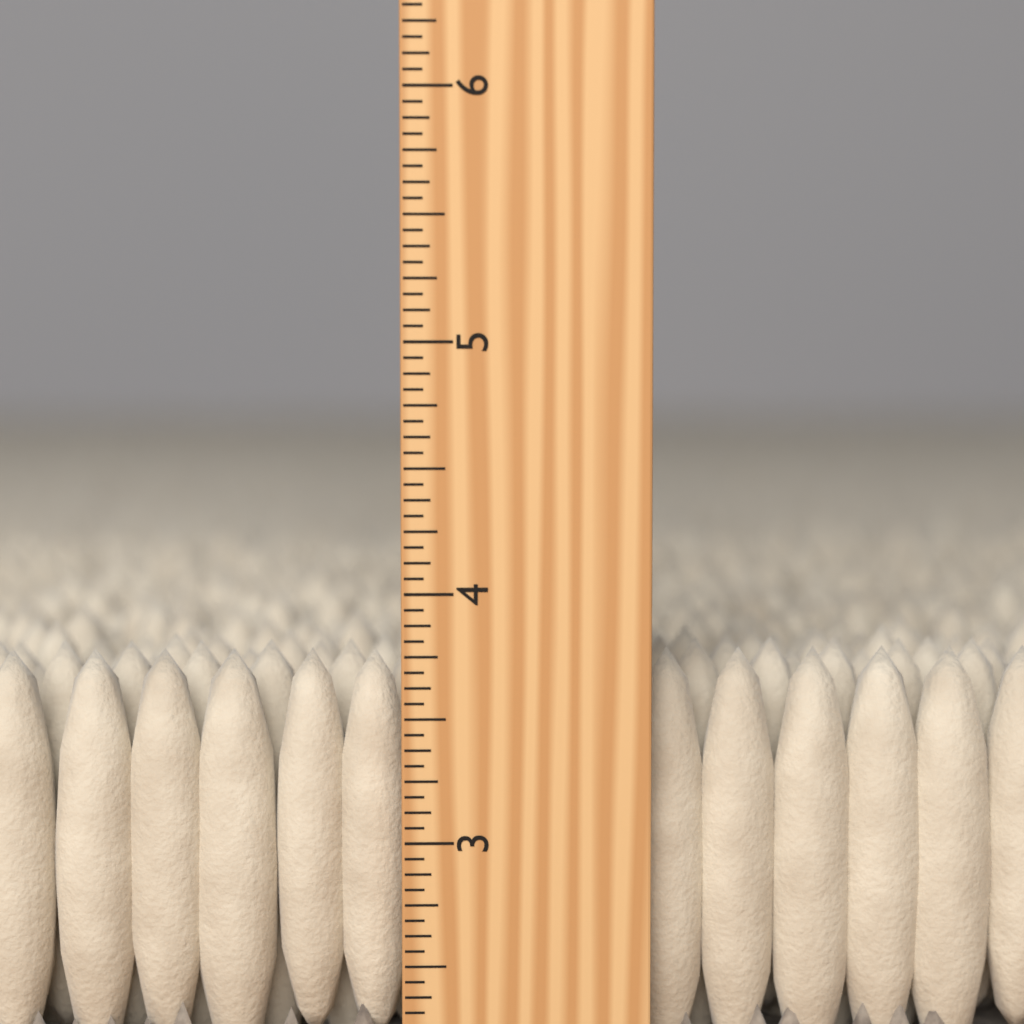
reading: 3.7500 inch
